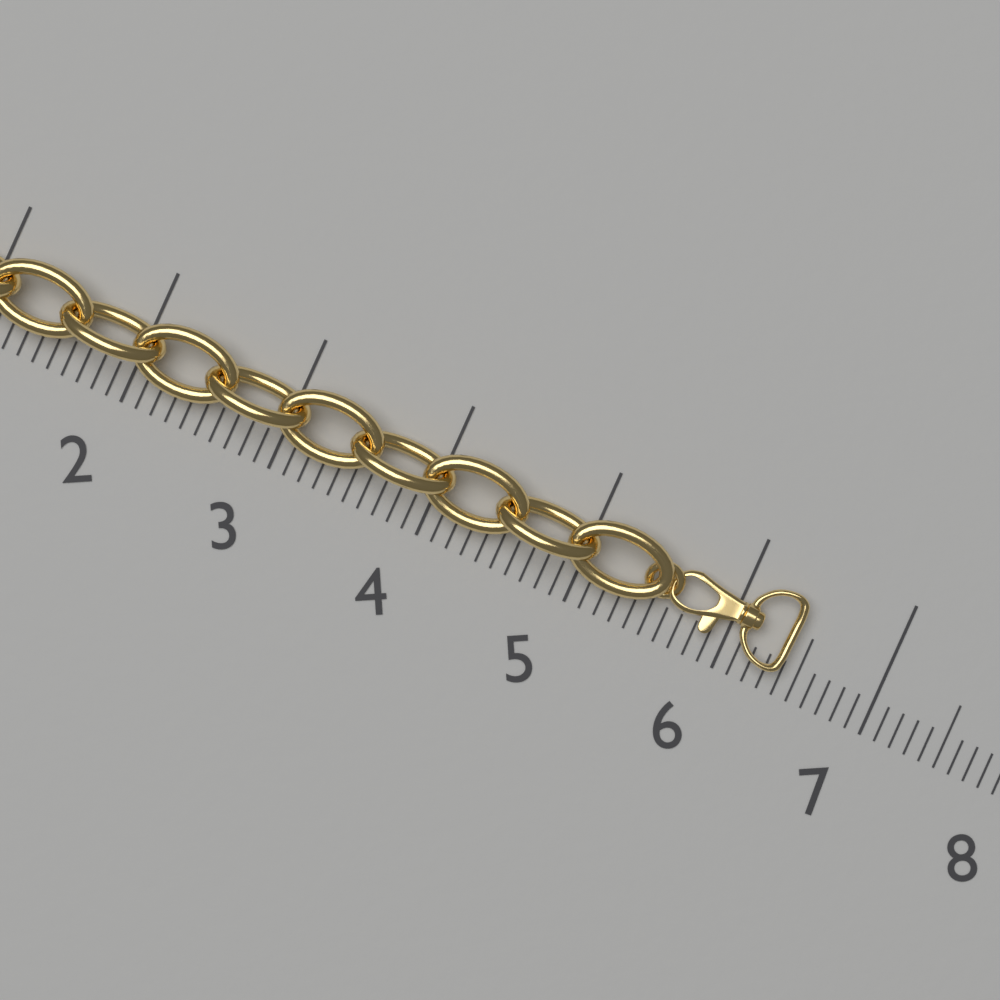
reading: 6.4 (no unit)
